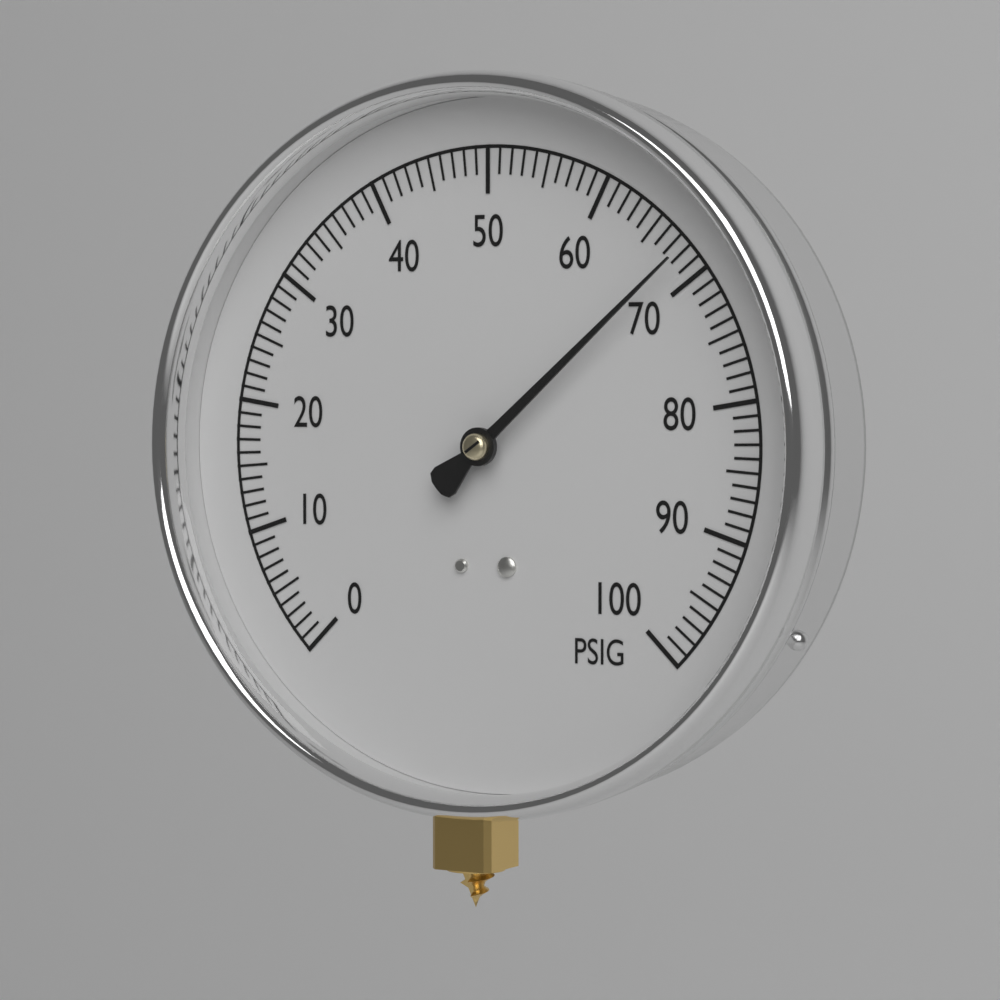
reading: 68 PSIG
